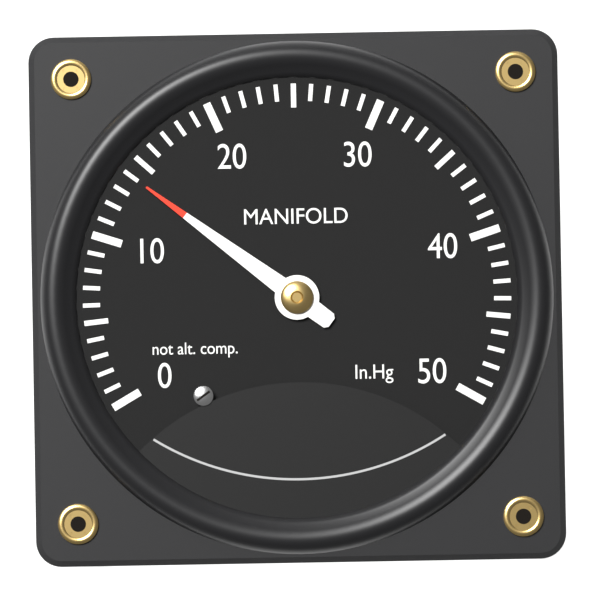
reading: 14 inHg
